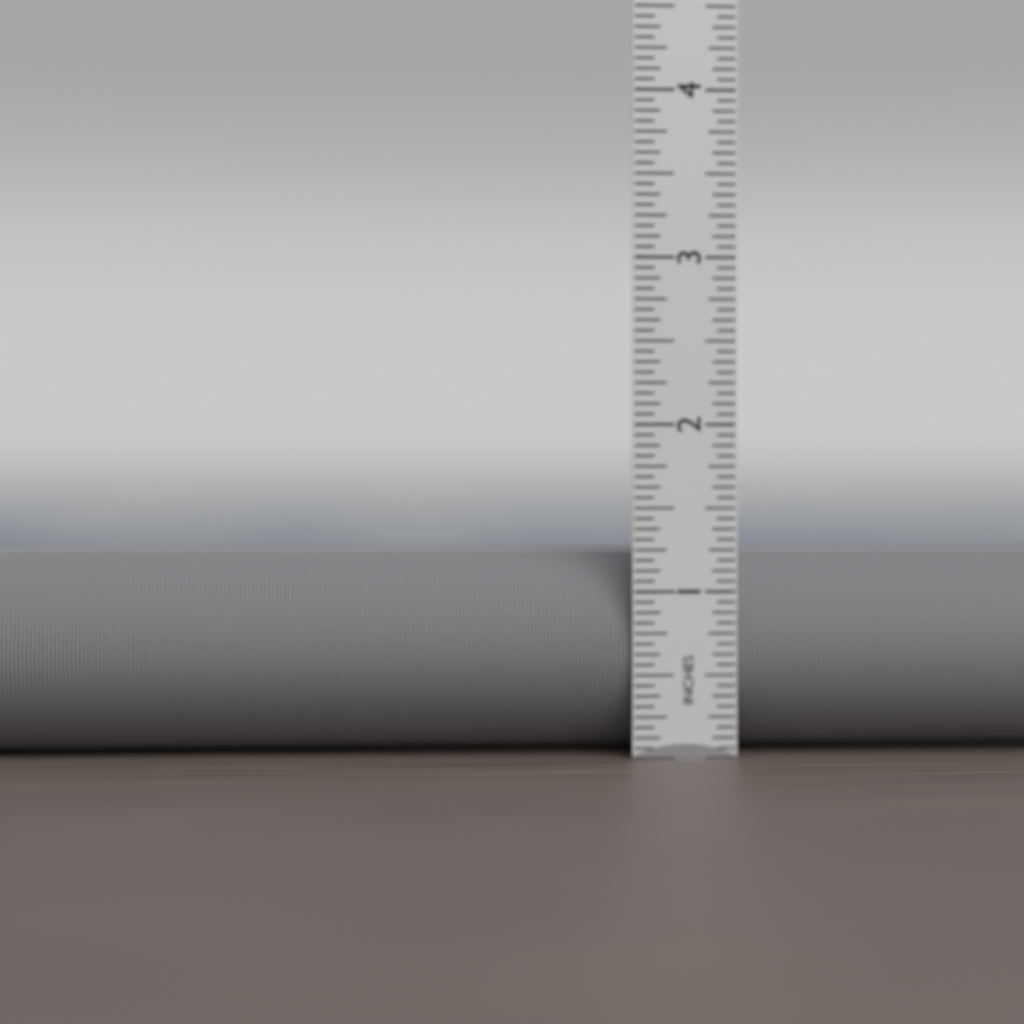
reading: 1.2500 in
